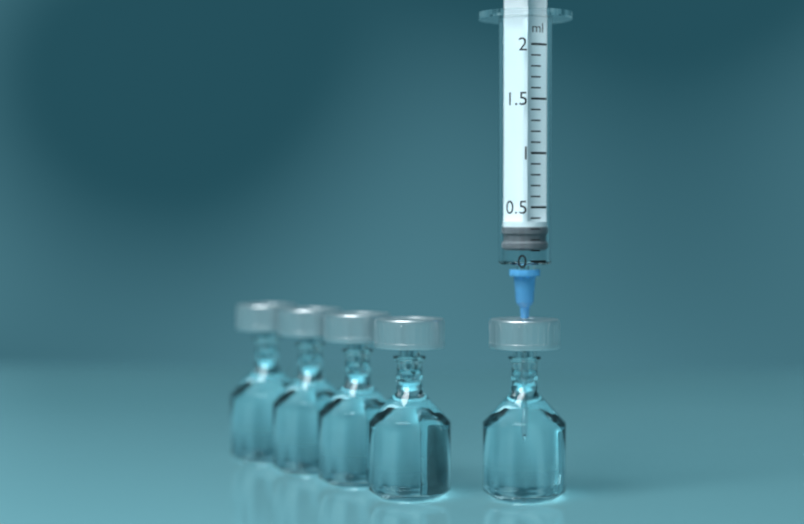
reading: 0.1 ml
